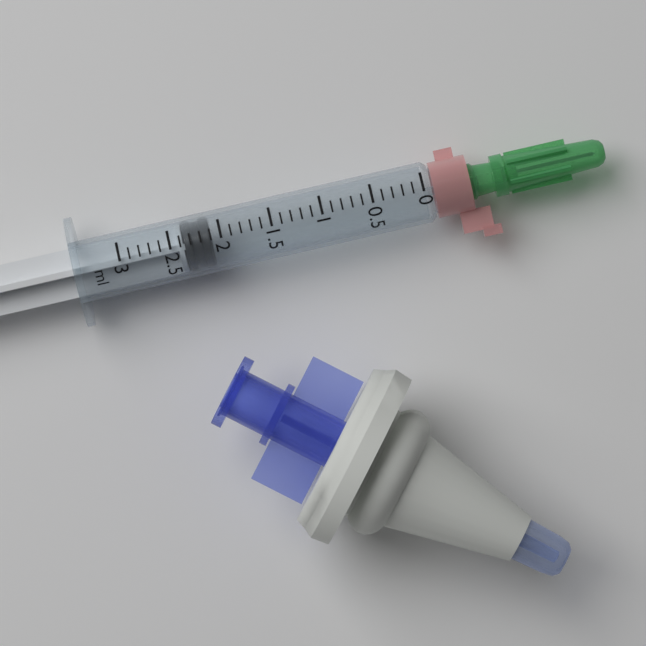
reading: 2.1 ml
